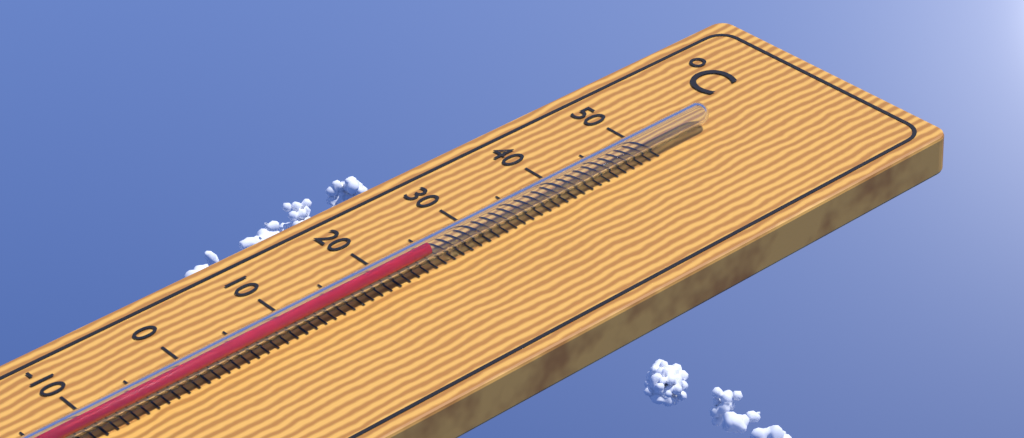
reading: 24 °C
